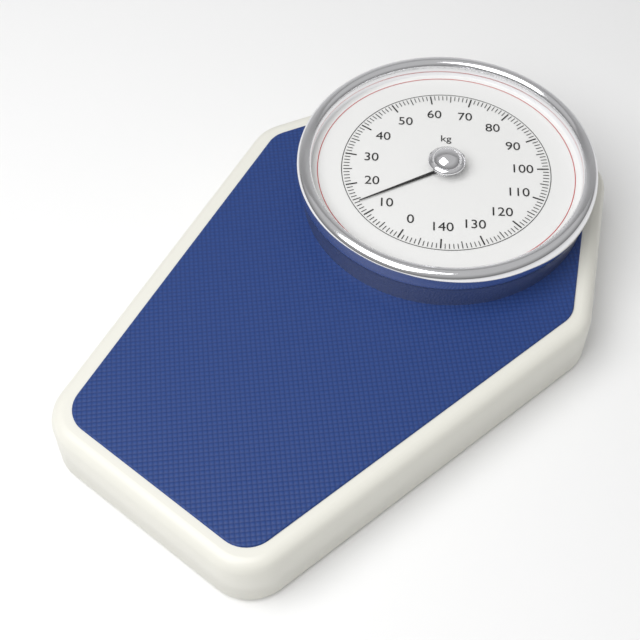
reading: 14 kg
